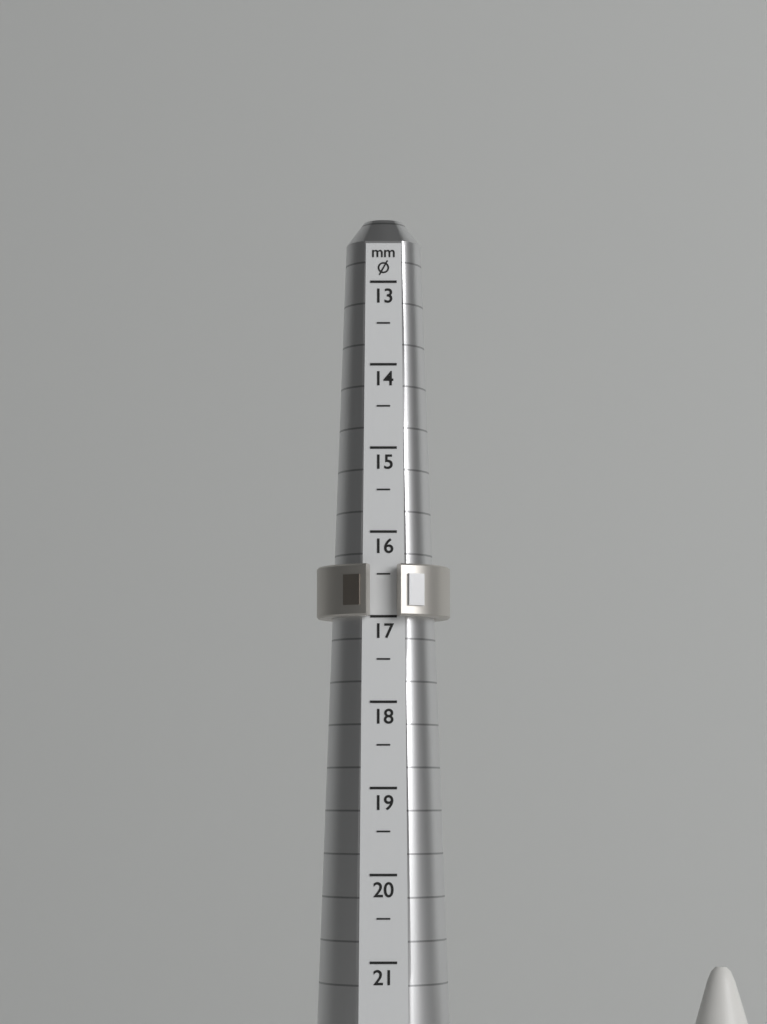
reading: 17.0 mm
